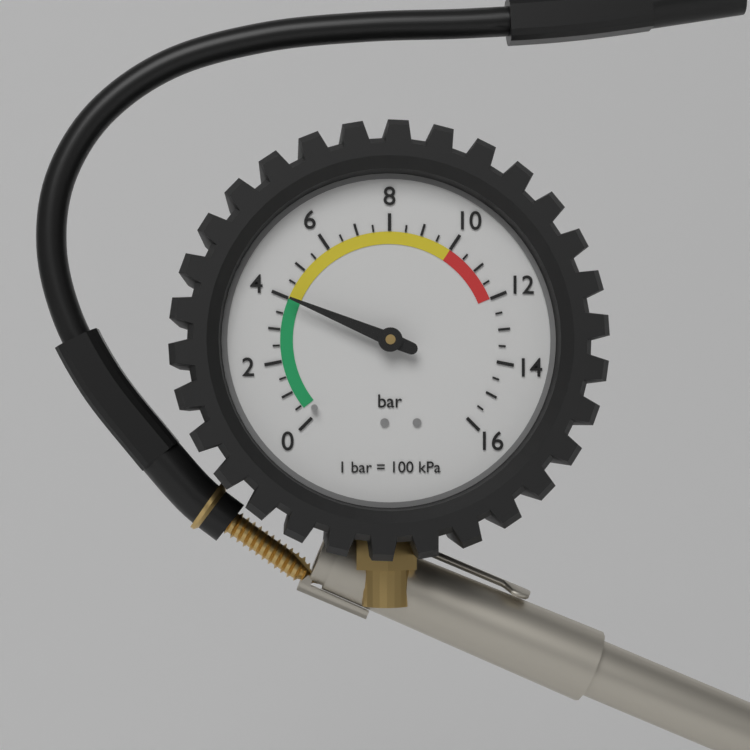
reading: 4.0 bar
